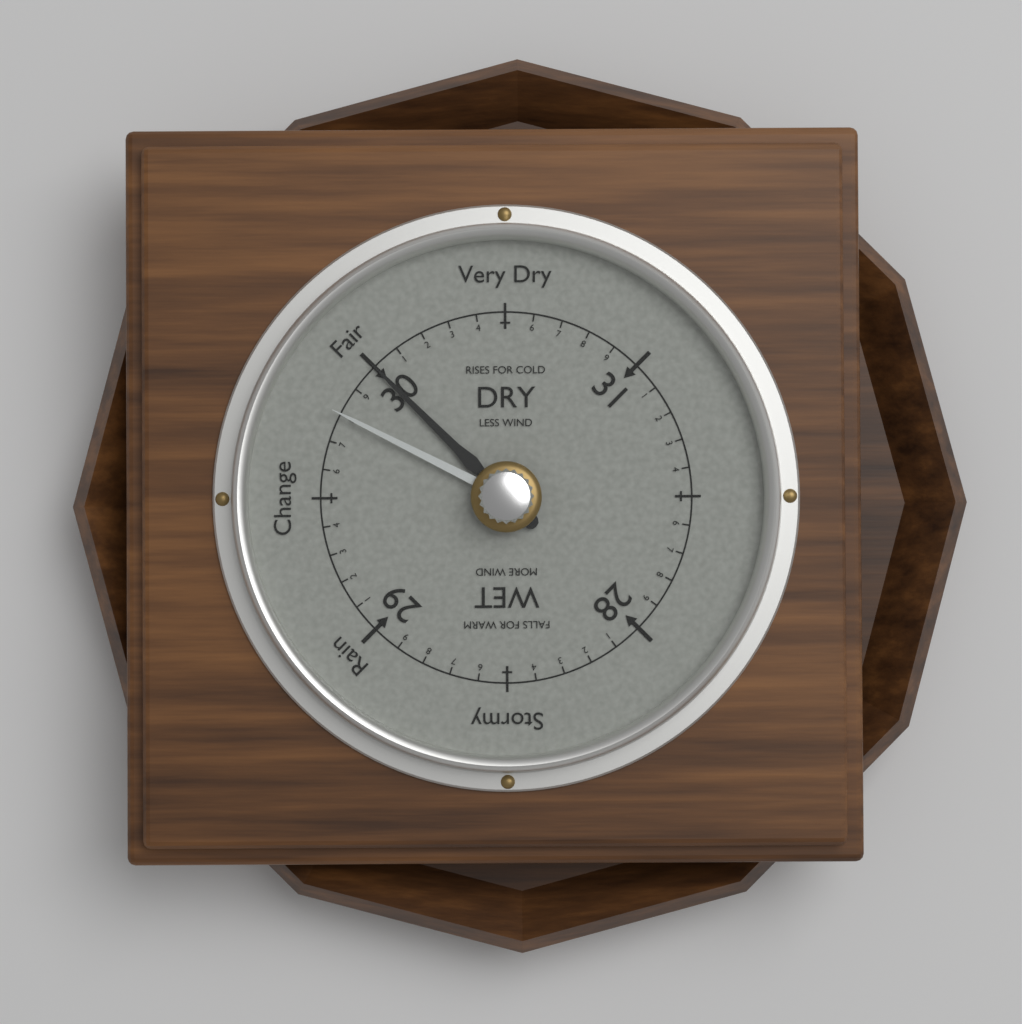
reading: 30.0 (no unit)
